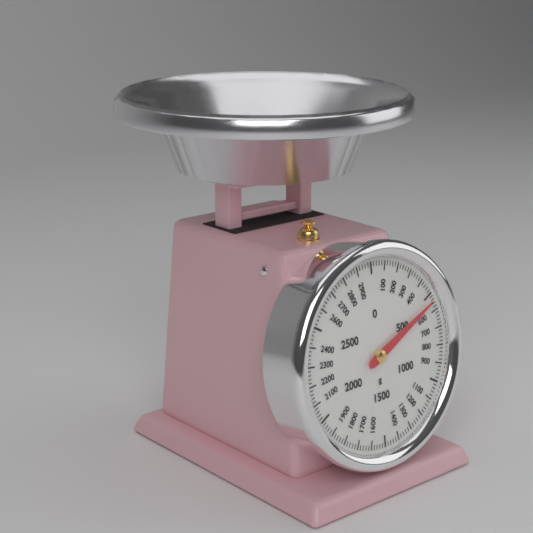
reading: 540 g
